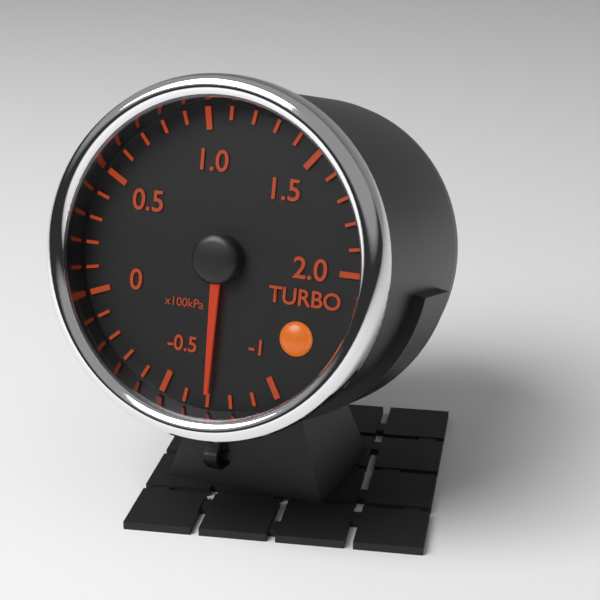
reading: -70 kPa
